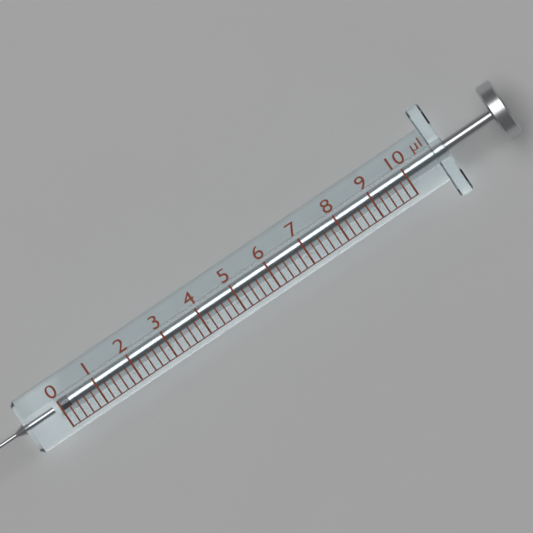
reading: 0.0 µl
